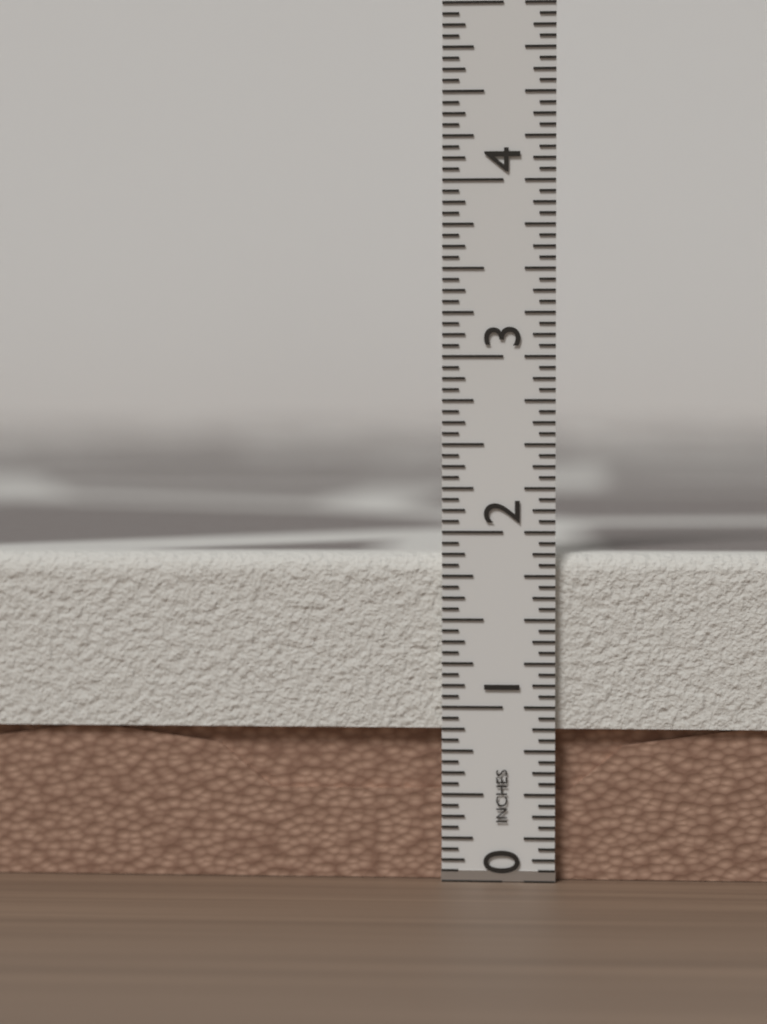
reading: 1.8750 in
